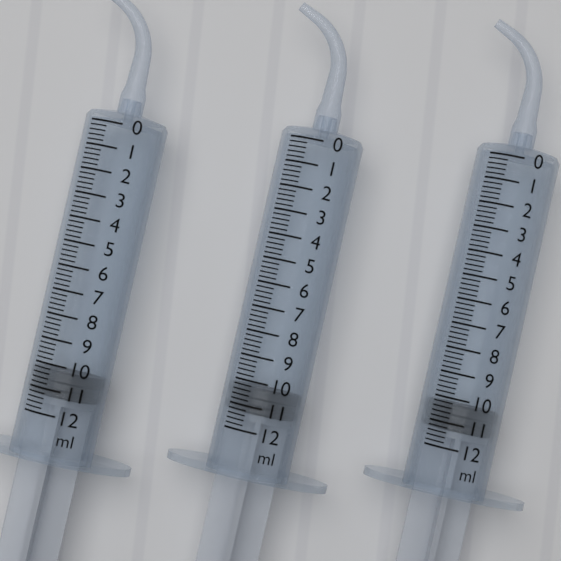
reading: 10.2 ml
